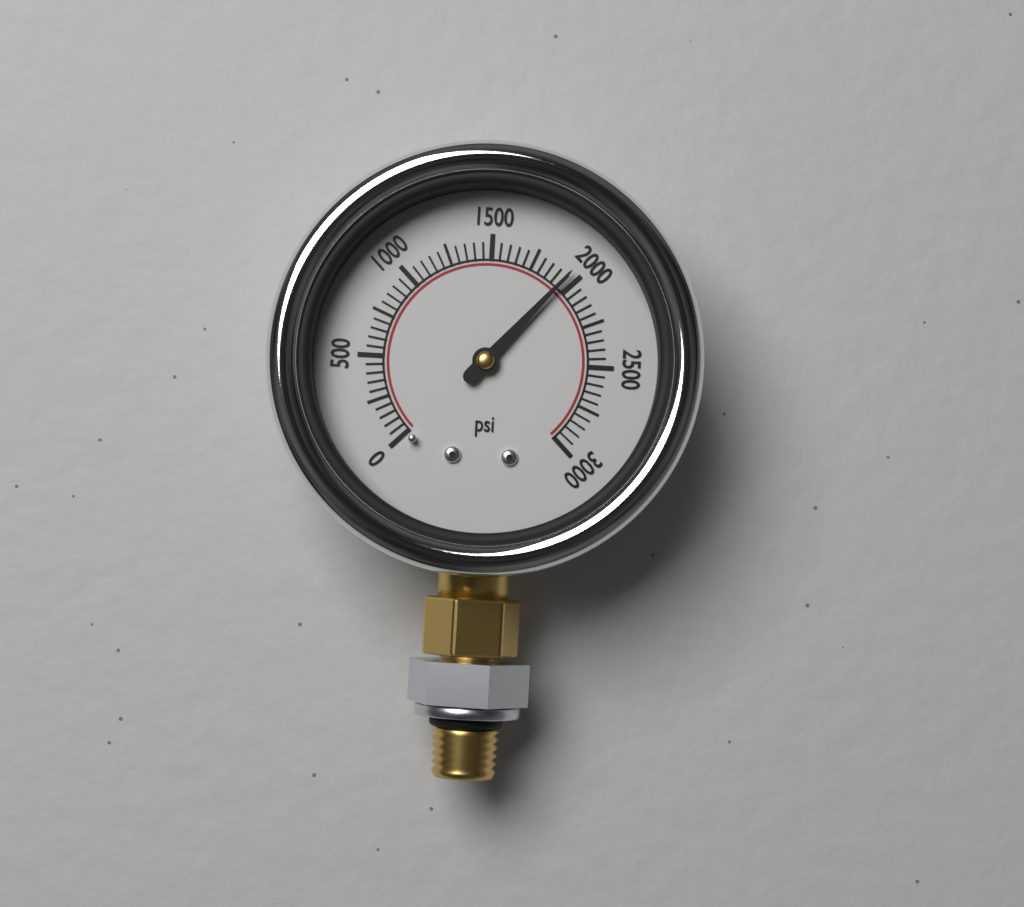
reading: 1950 psi
